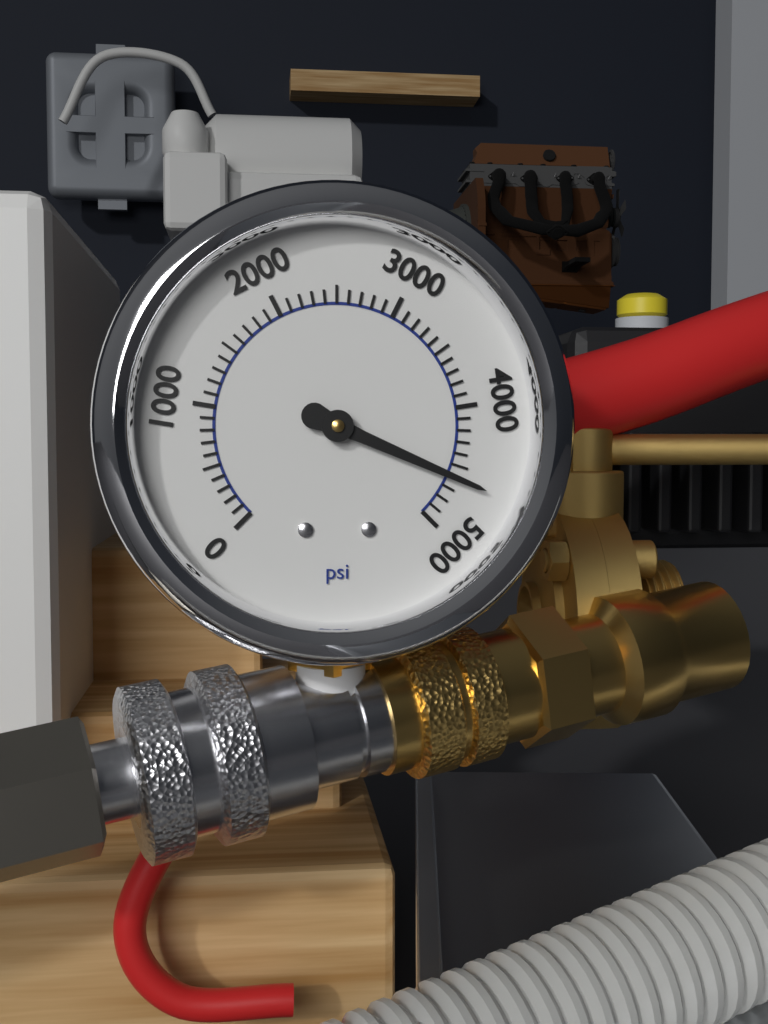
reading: 4600 psi
